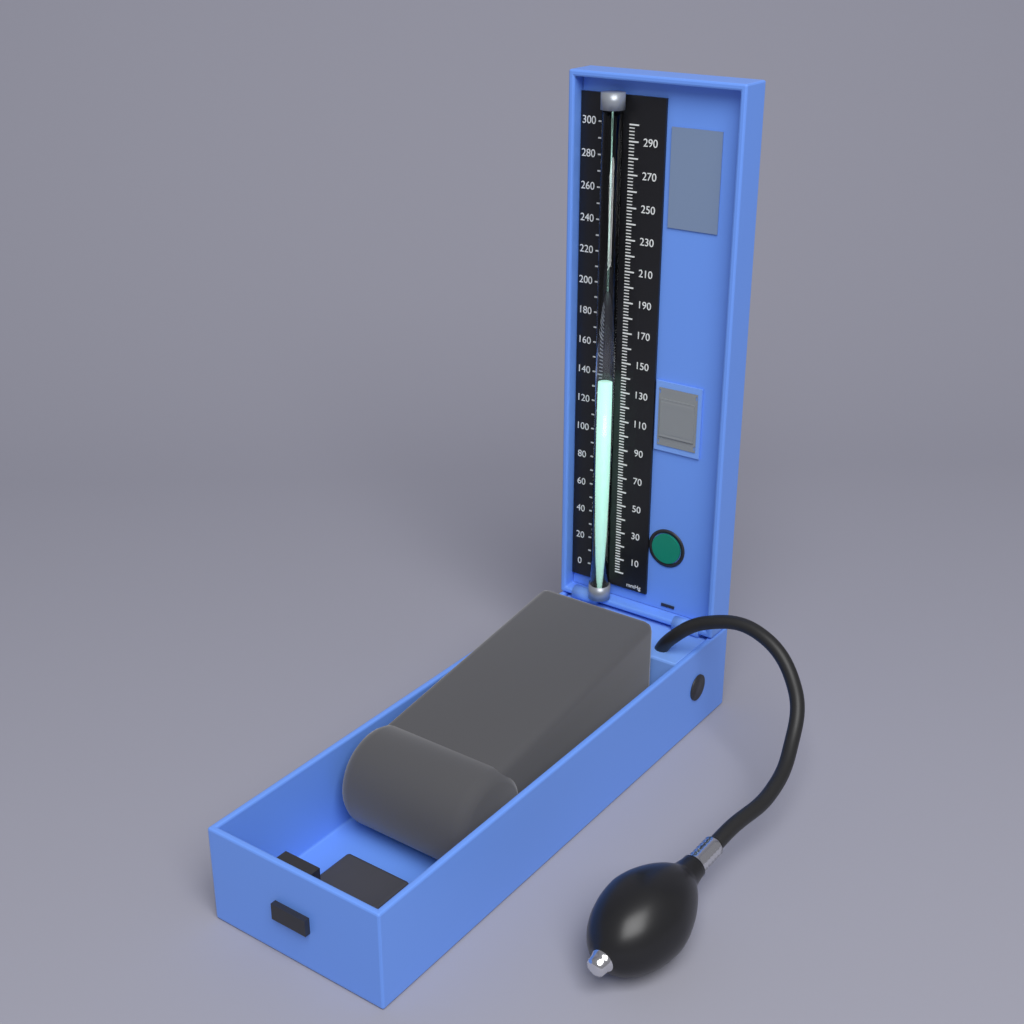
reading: 138 mmHg
